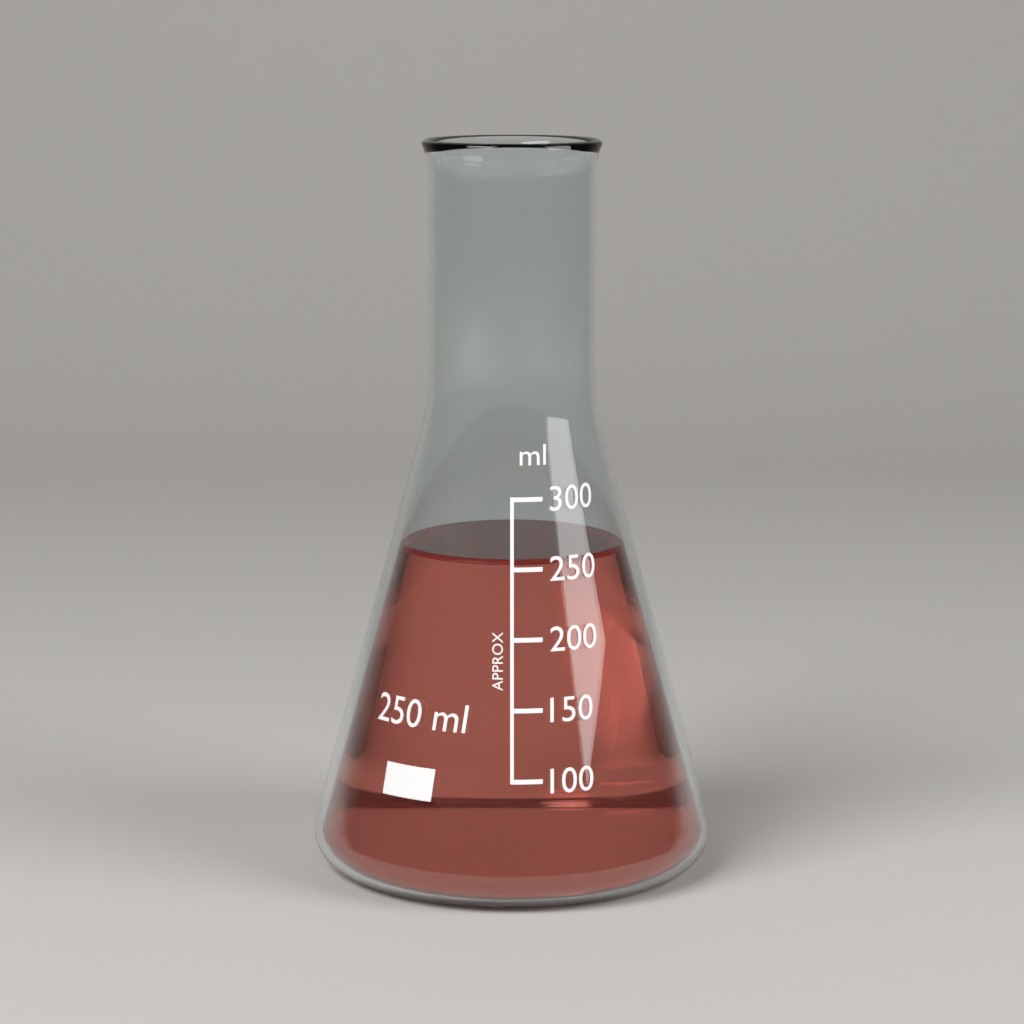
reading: 255 ml
